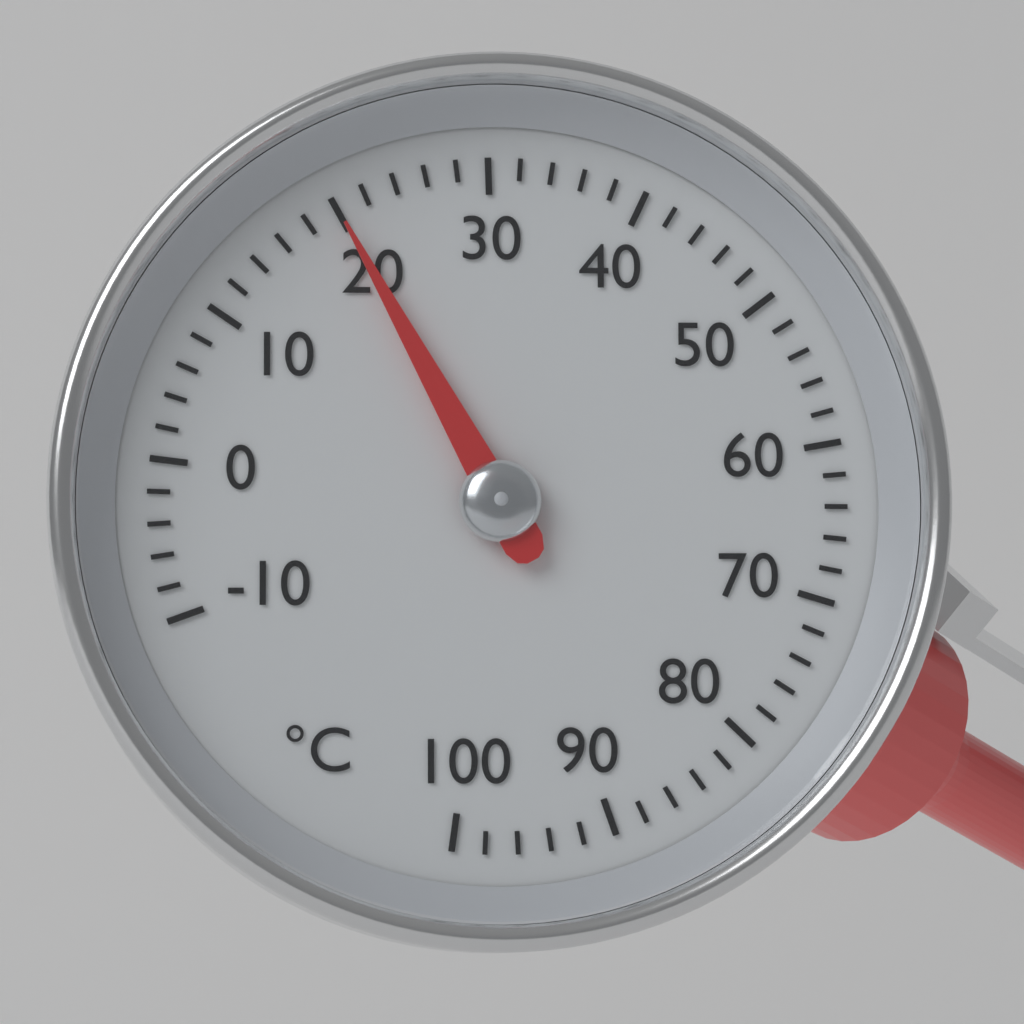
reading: 20 °C
